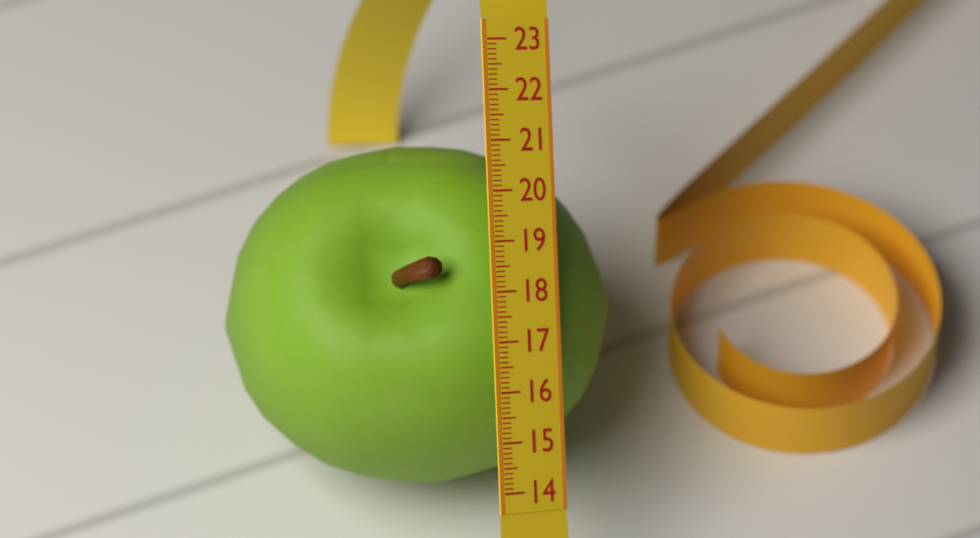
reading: 21.0 (no unit)
